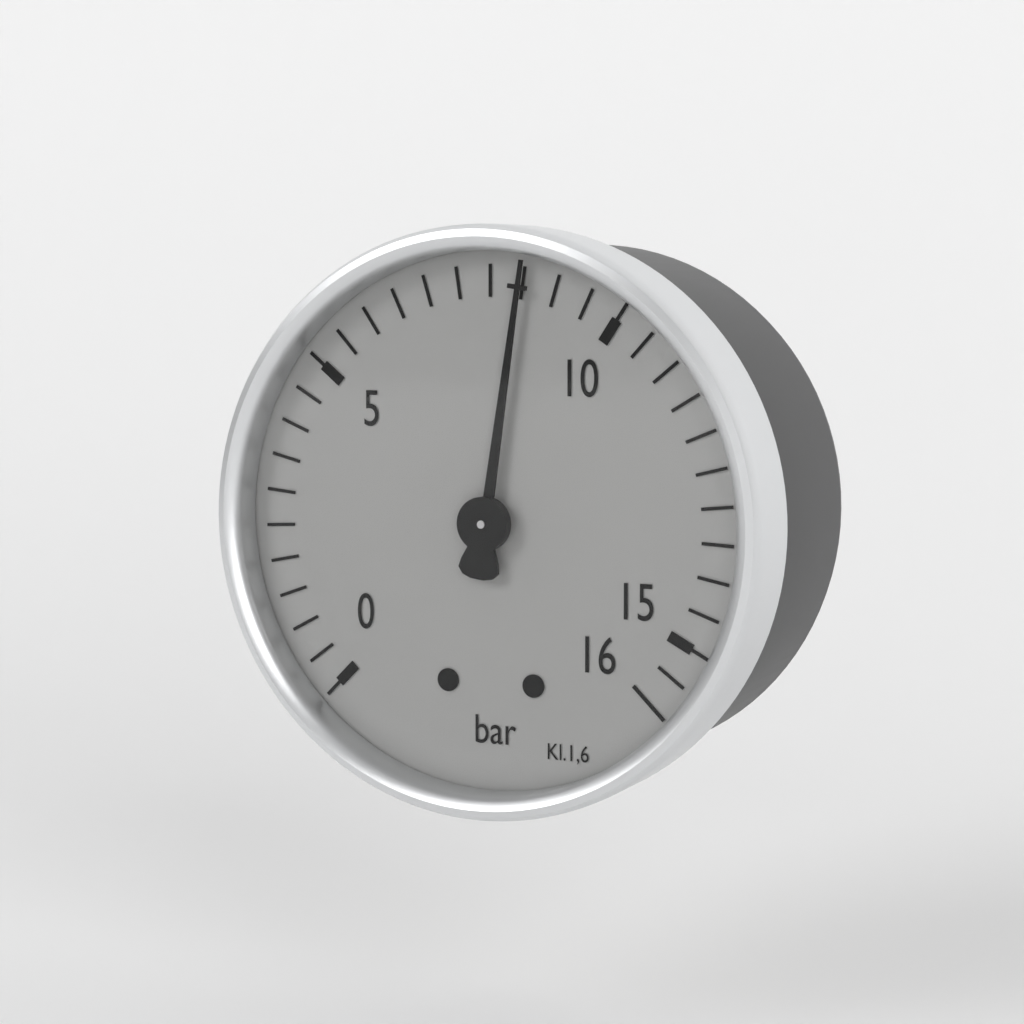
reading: 8.5 bar
